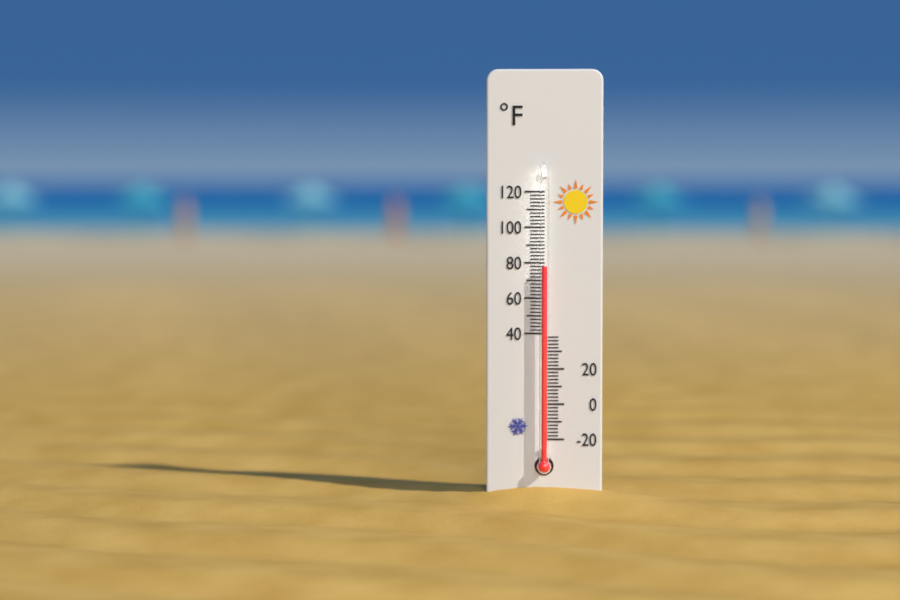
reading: 78 °F
